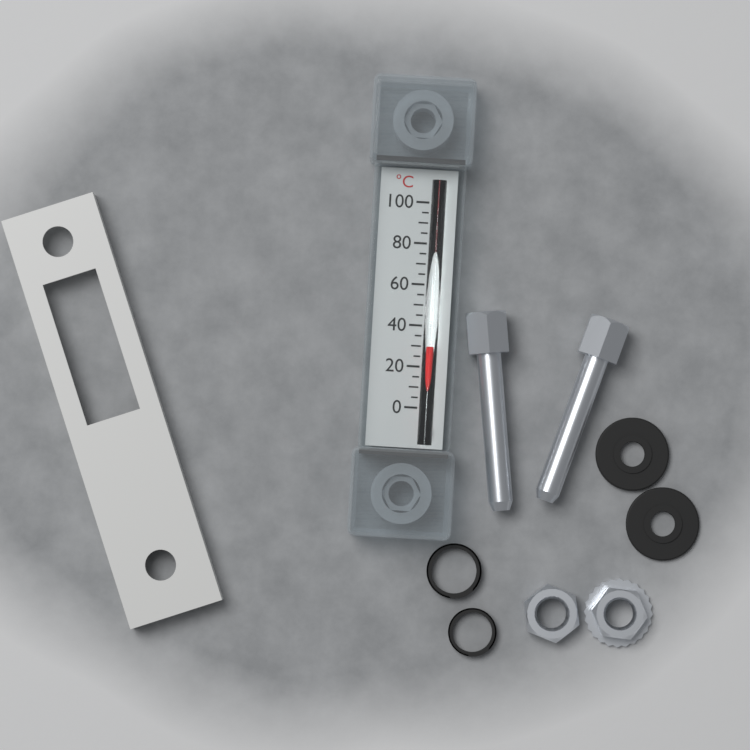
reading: 30 °C
